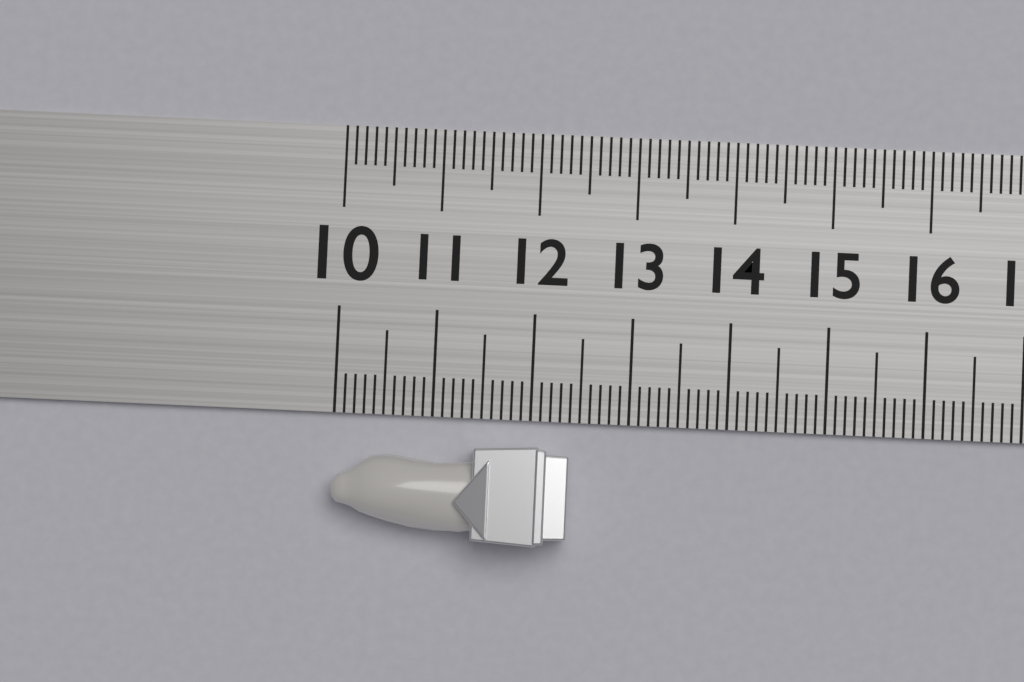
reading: 12.4 (no unit)
